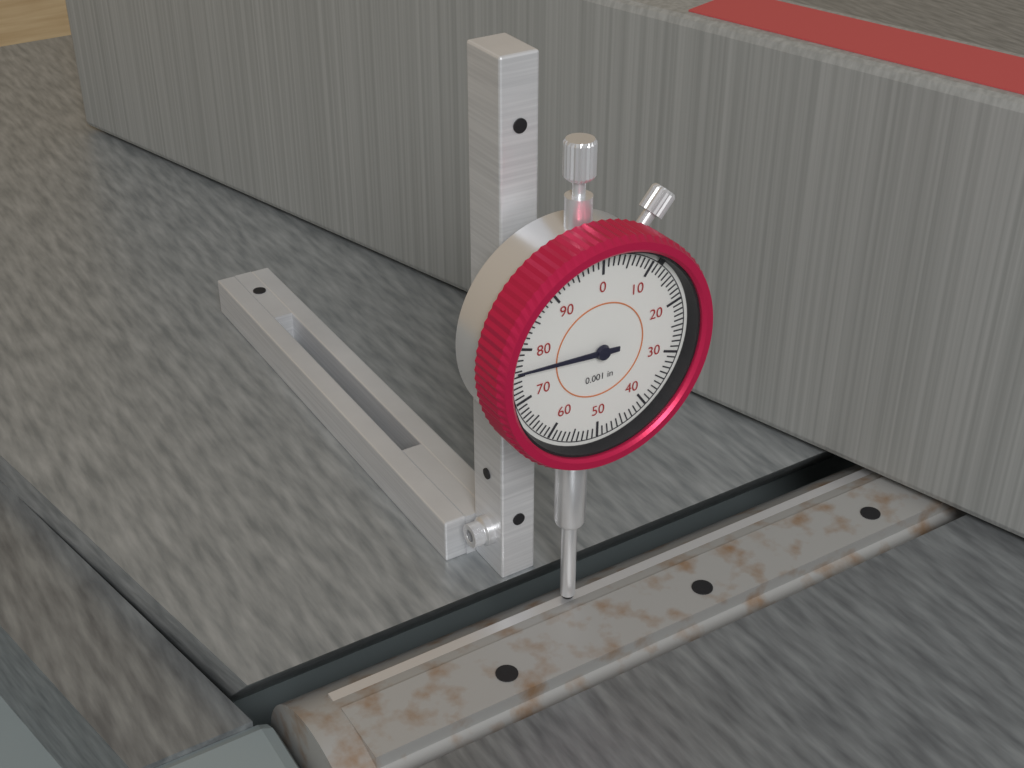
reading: 0.076 in
